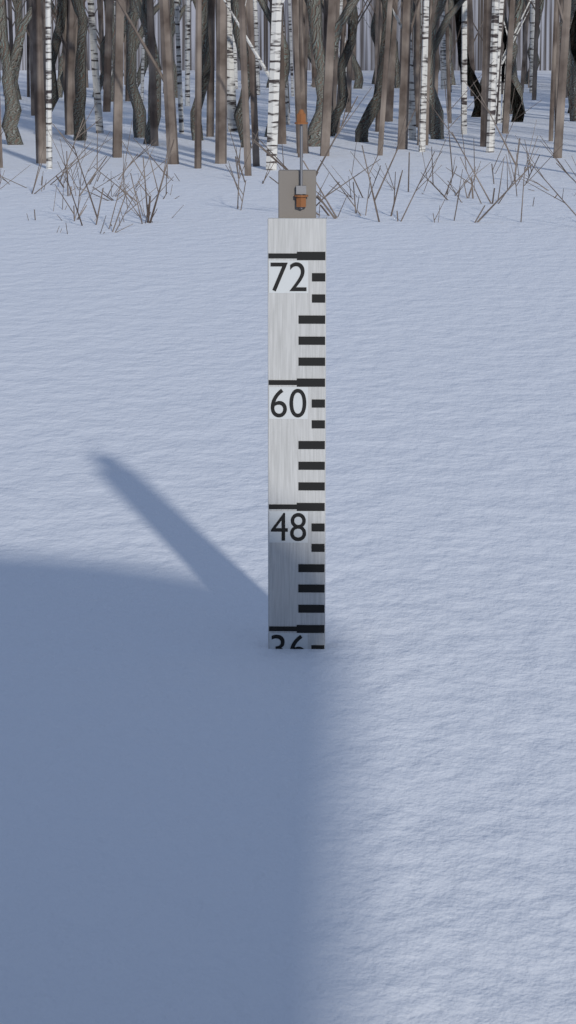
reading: 34 (no unit)
